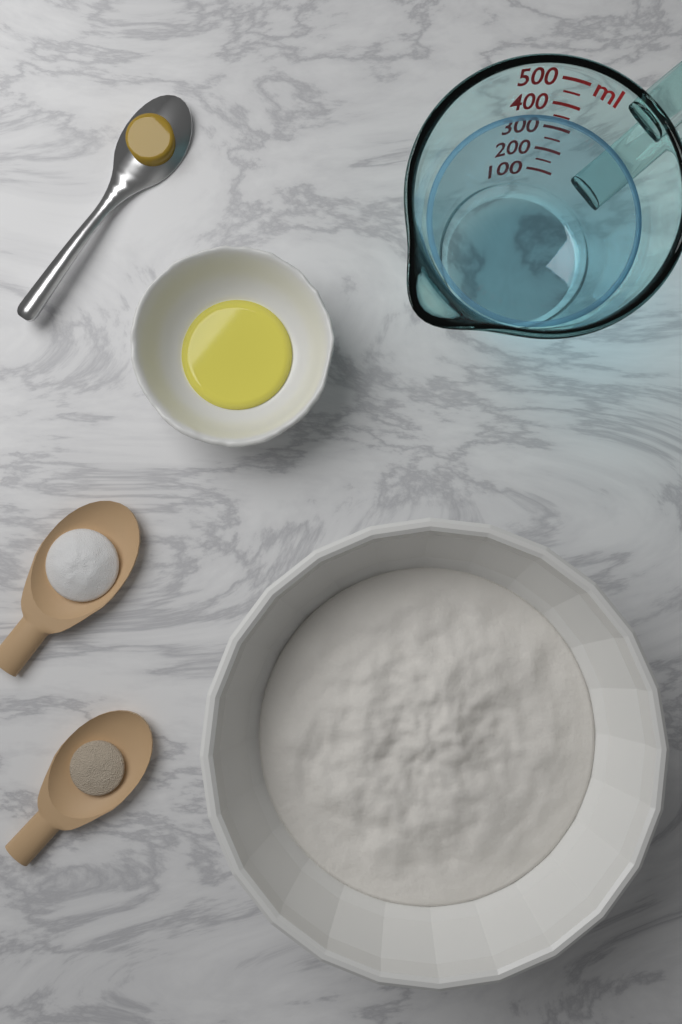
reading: 350 ml
